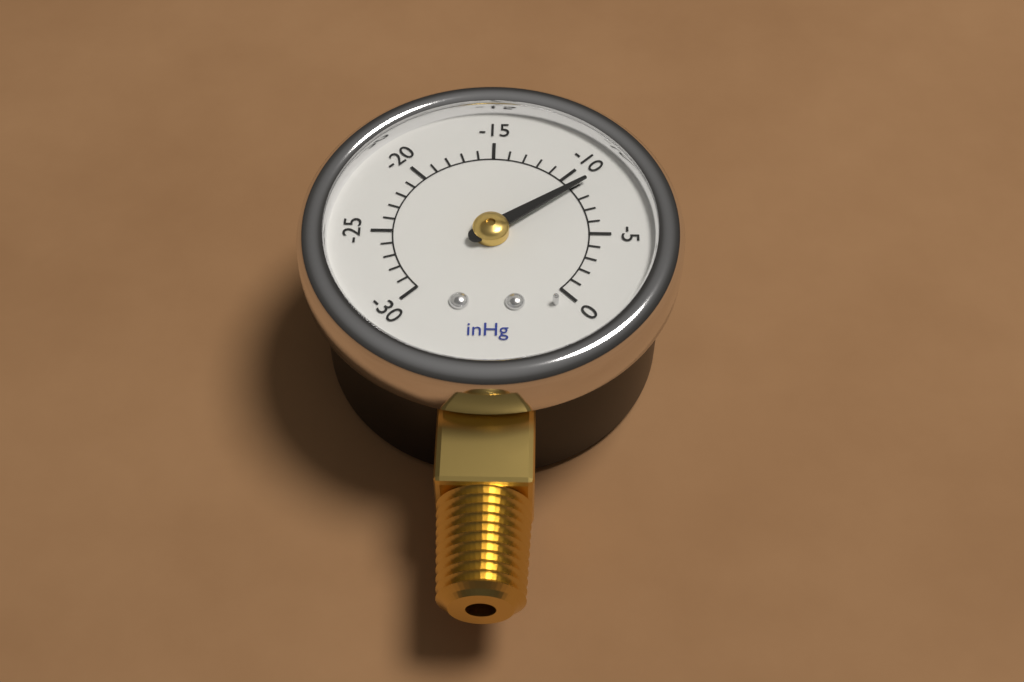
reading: -9 inHg
